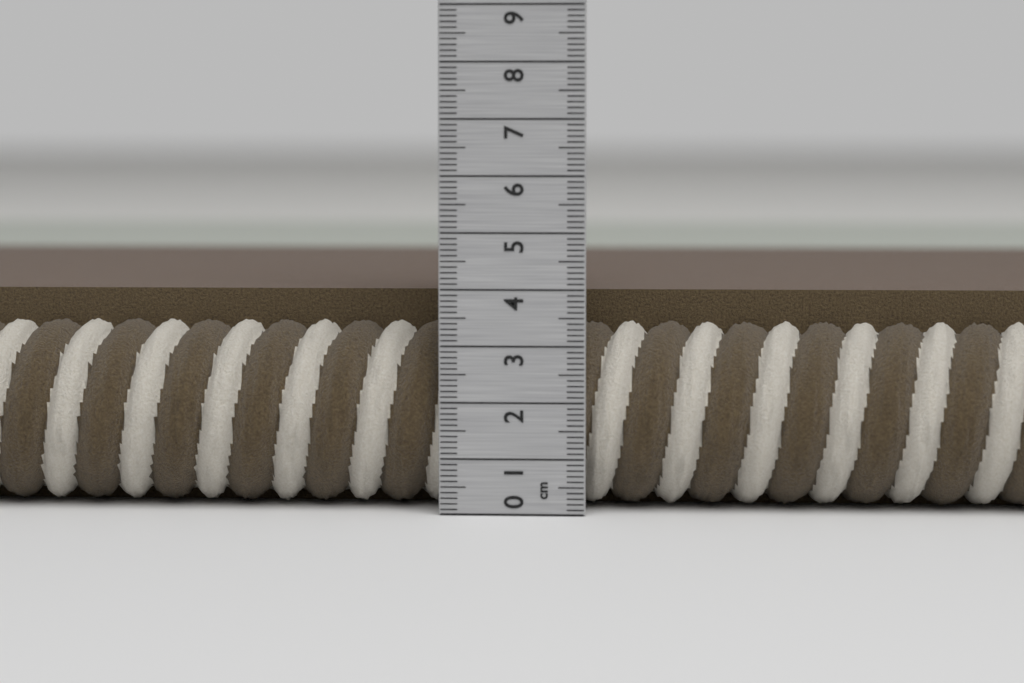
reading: 3.9 cm
